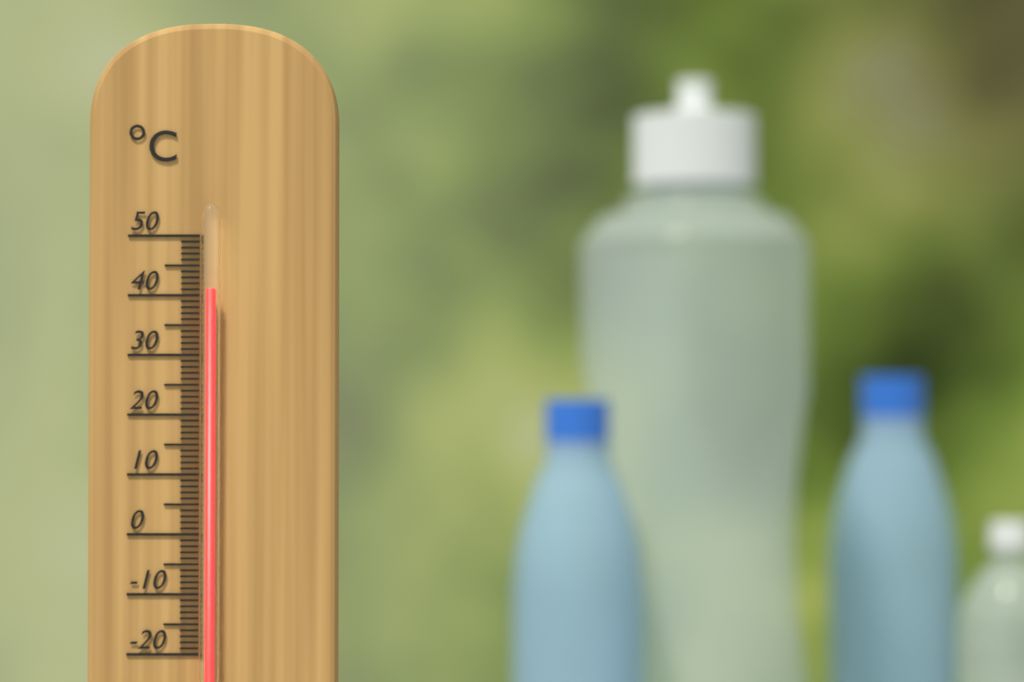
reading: 41 °C
